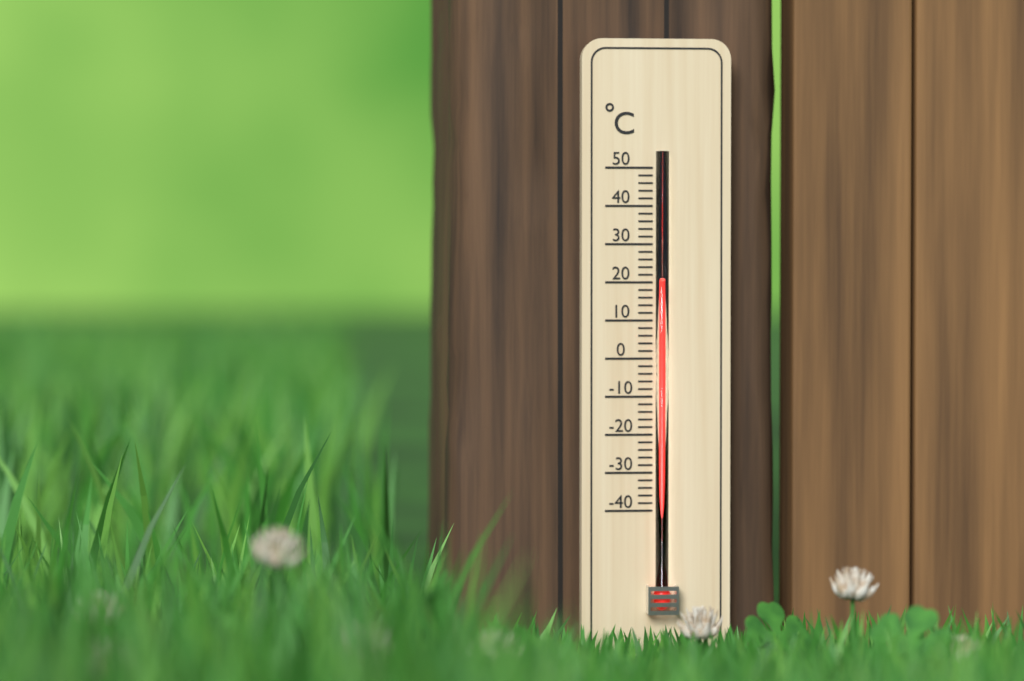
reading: 20 °C
